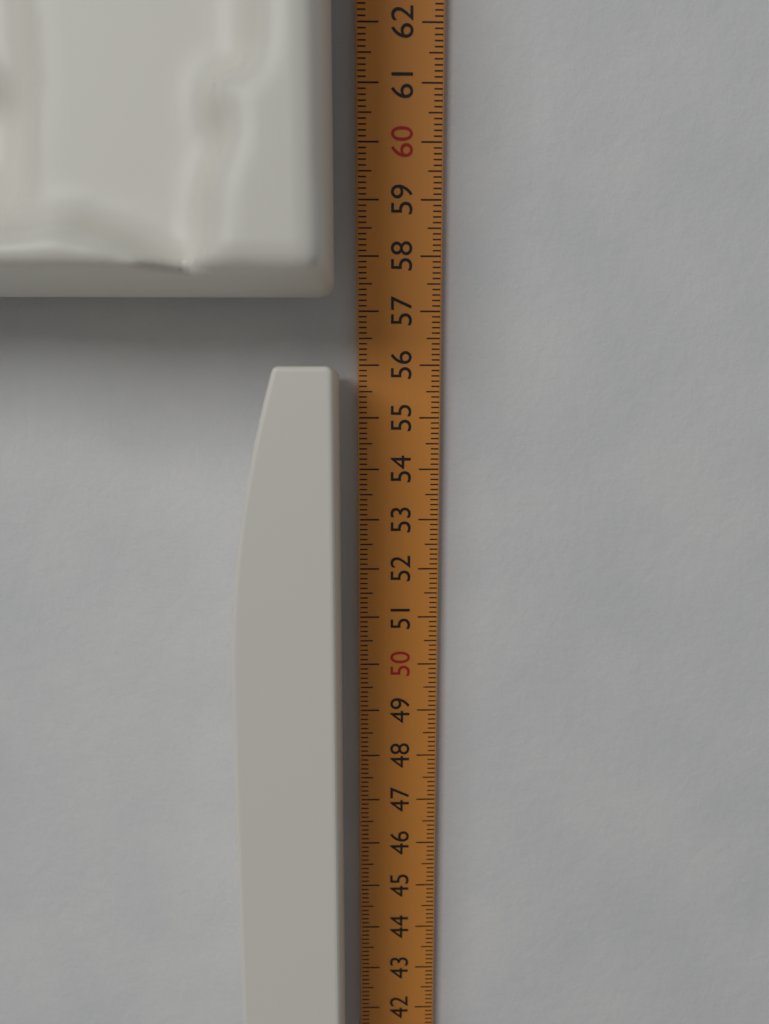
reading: 55.9 cm
